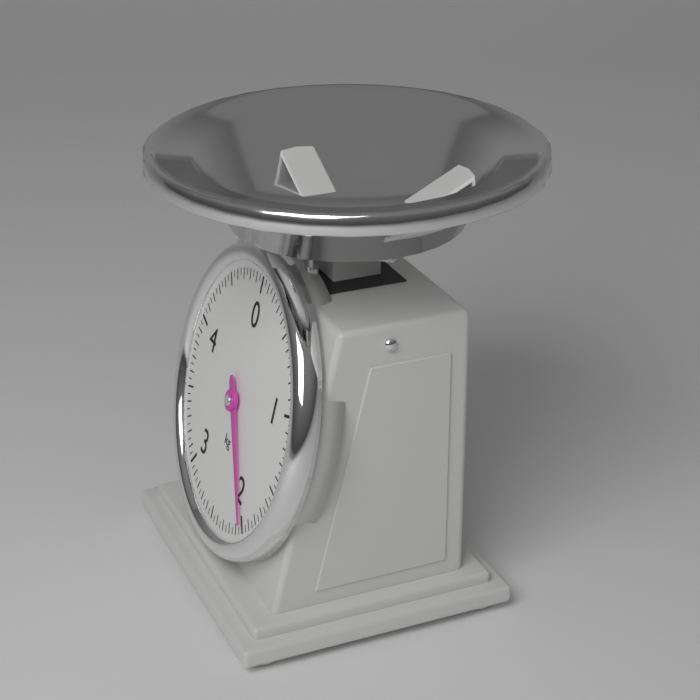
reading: 2.00 kg
